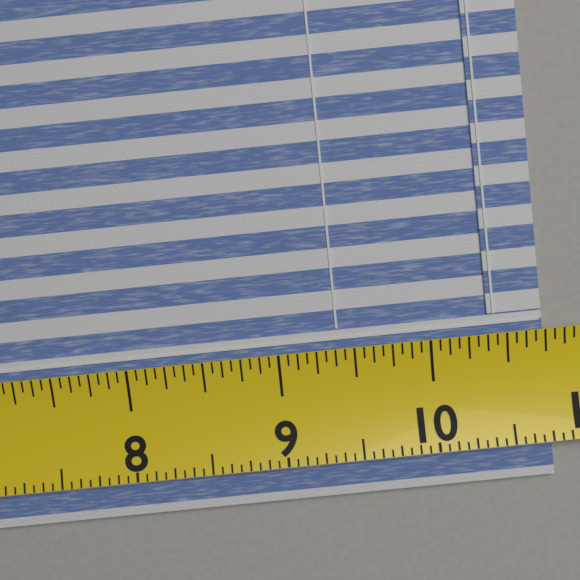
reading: 10.7500 (no unit)
